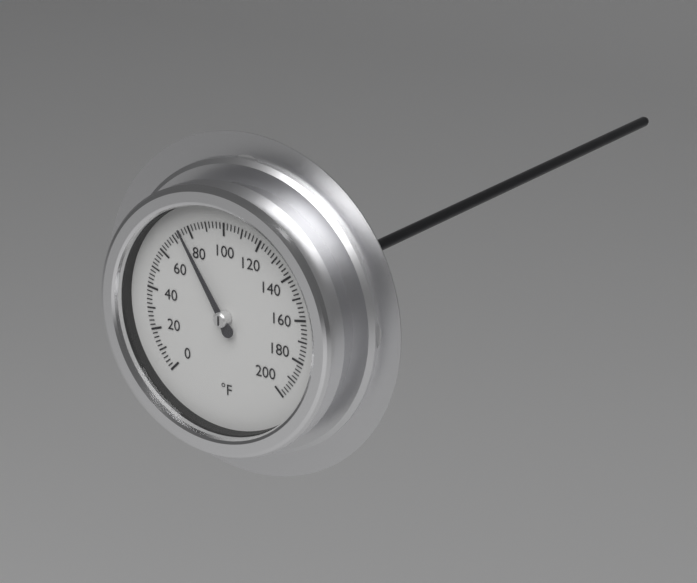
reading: 76 °F
